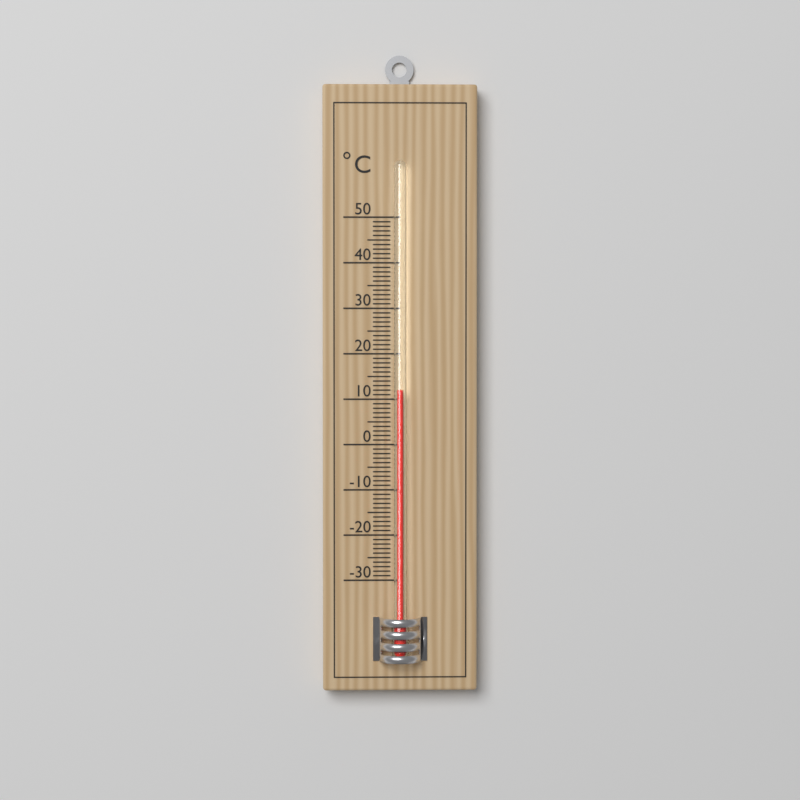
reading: 12 °C
